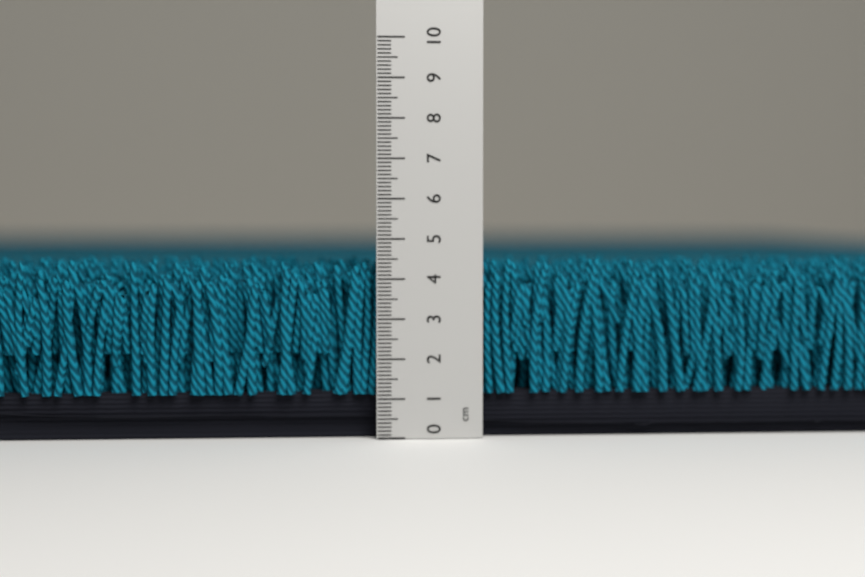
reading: 4.5 cm
